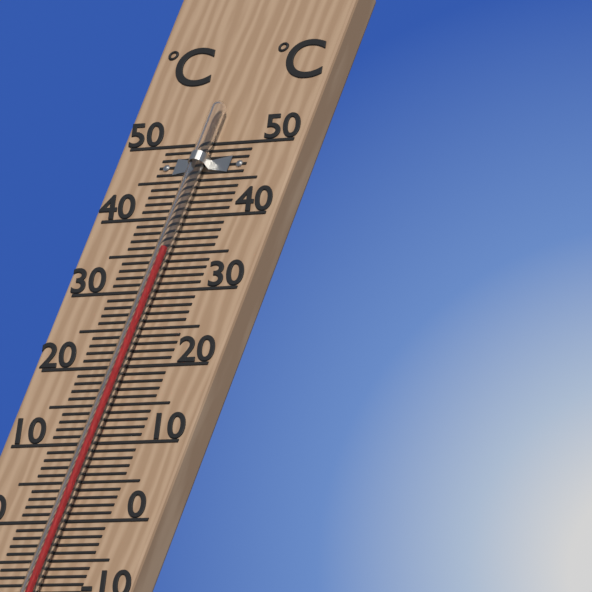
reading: 35 °C
